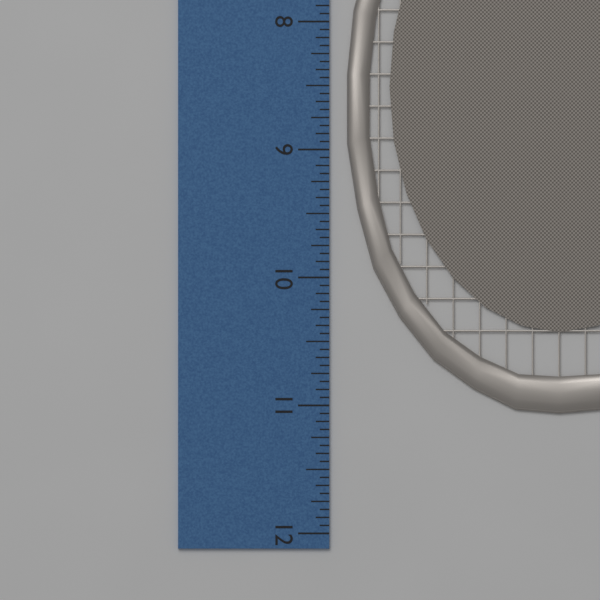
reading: 11.0625 inch
